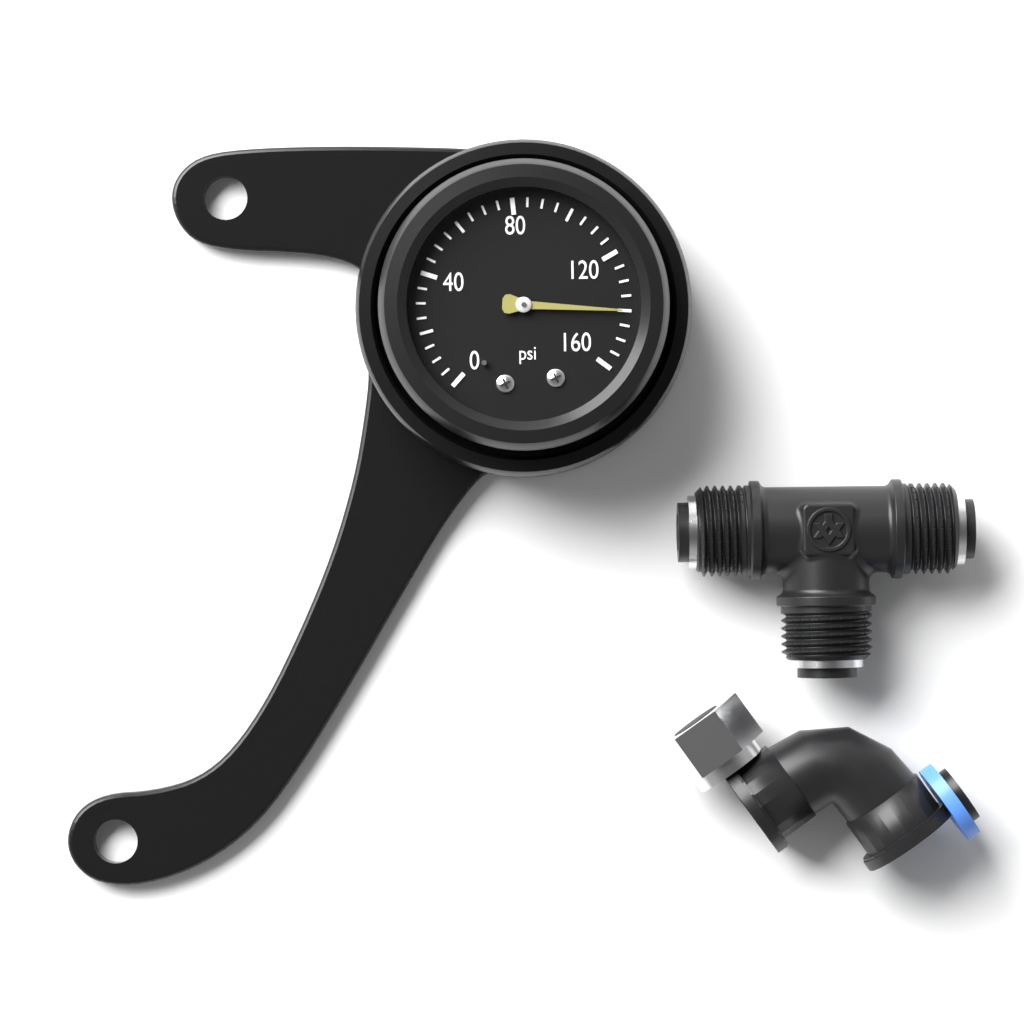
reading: 140 psi
